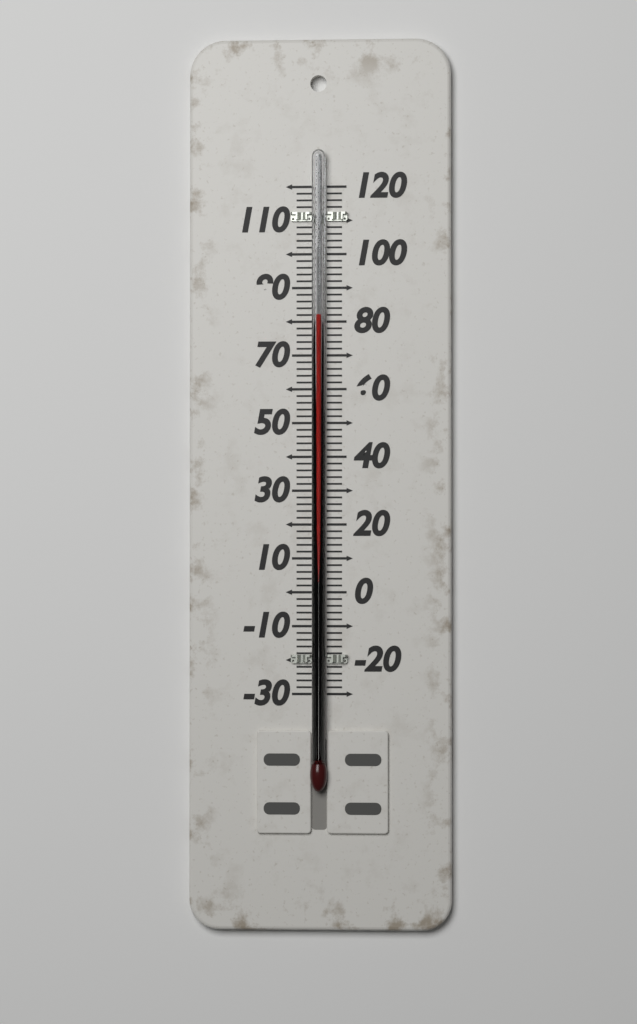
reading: 82 (no unit)
